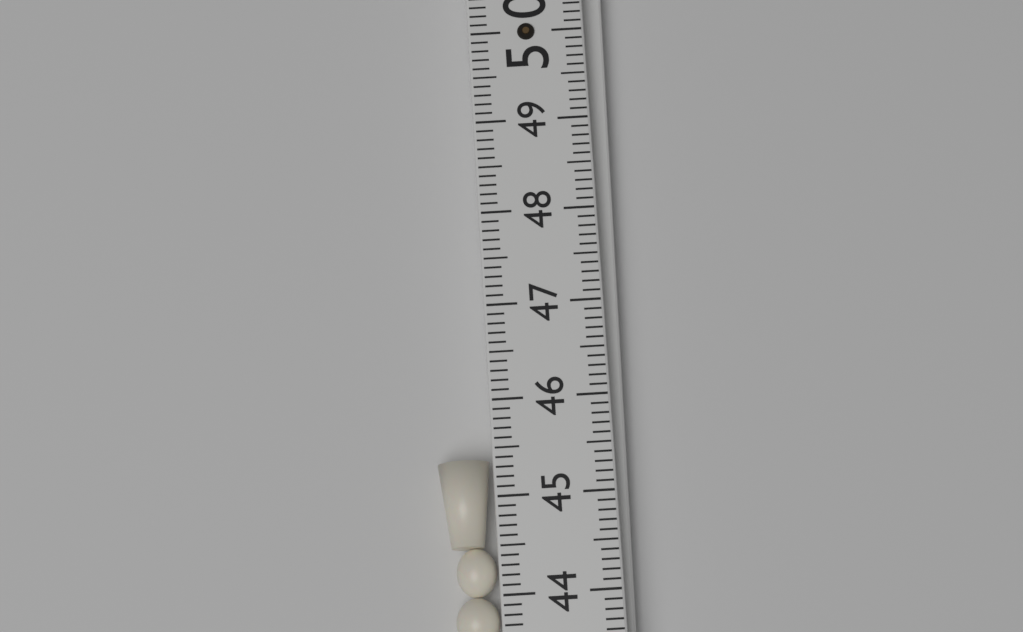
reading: 45.4 (no unit)
